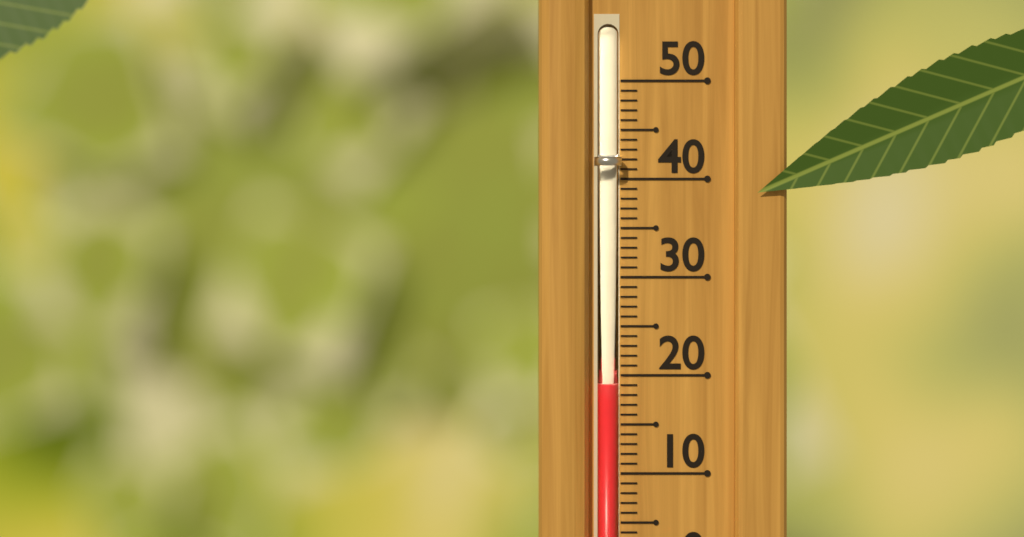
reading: 19 °C
